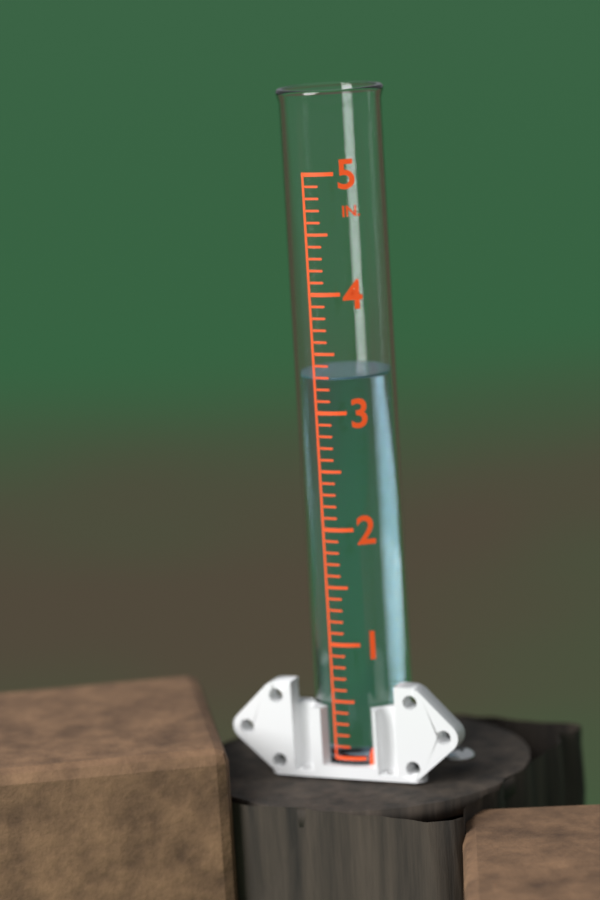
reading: 3.3 in
